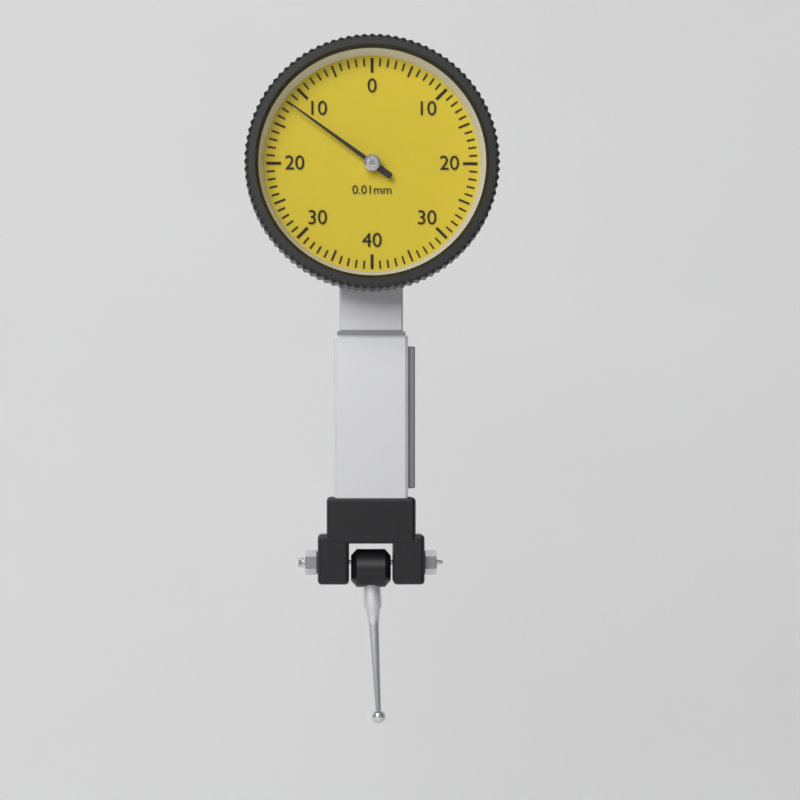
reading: 0.12 mm
